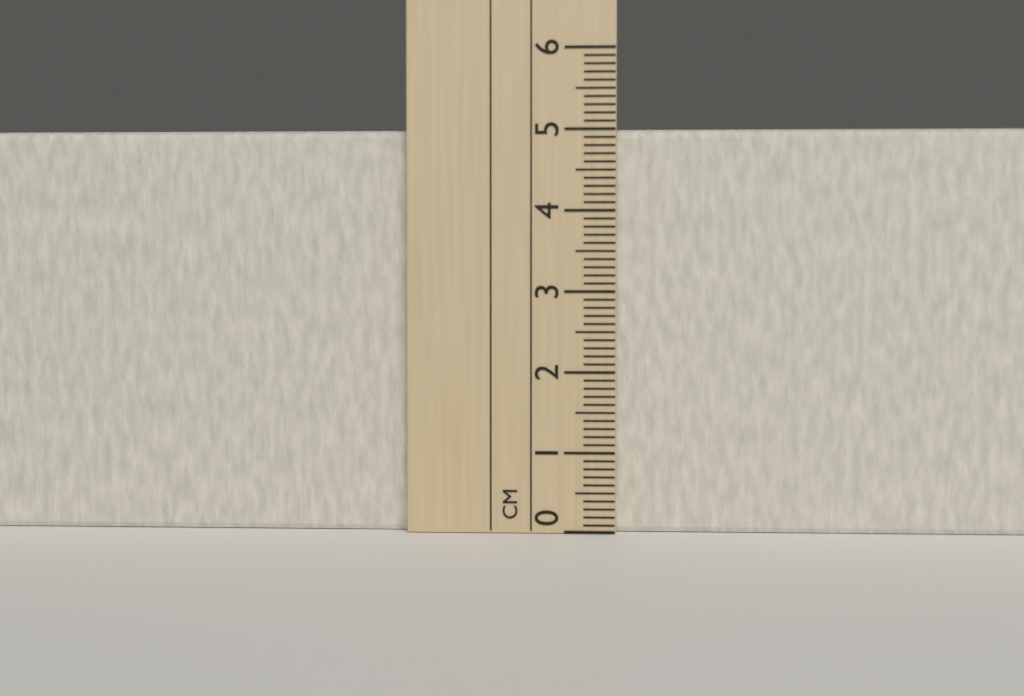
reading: 5.0 cm
